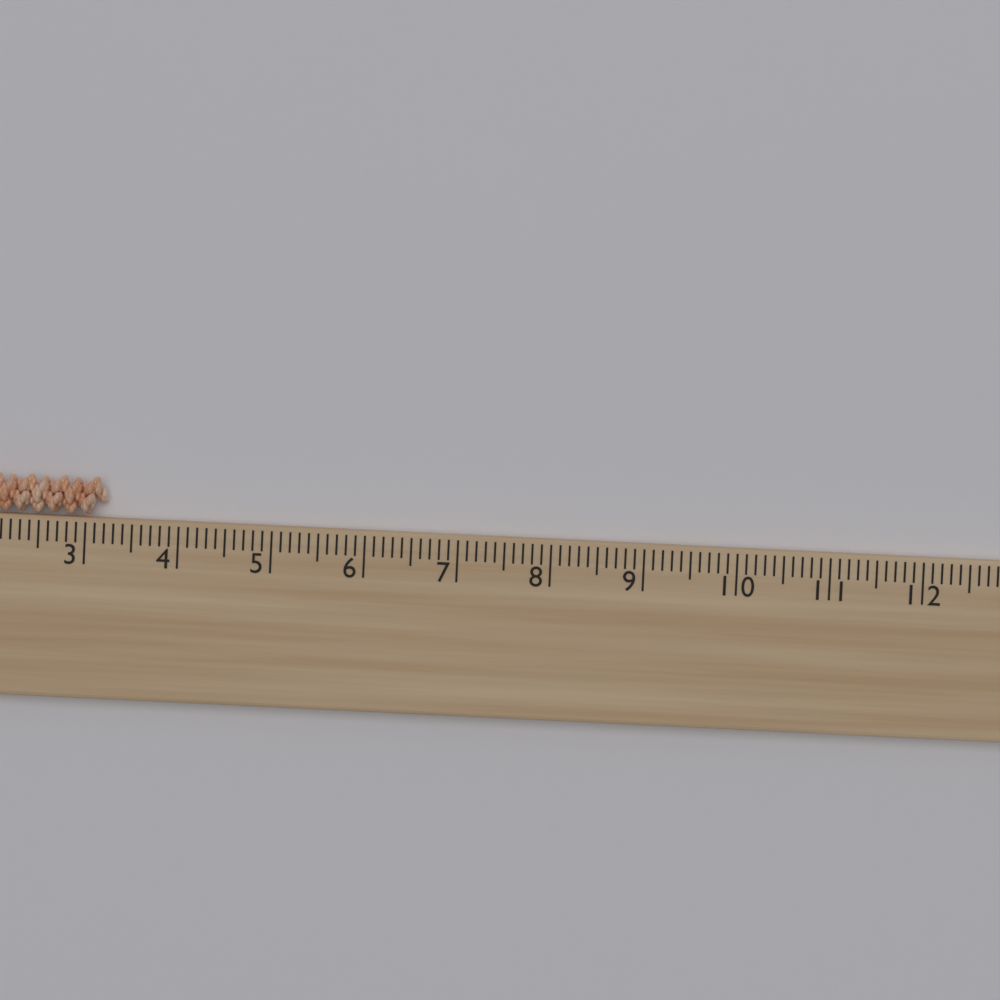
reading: 3.2 cm
